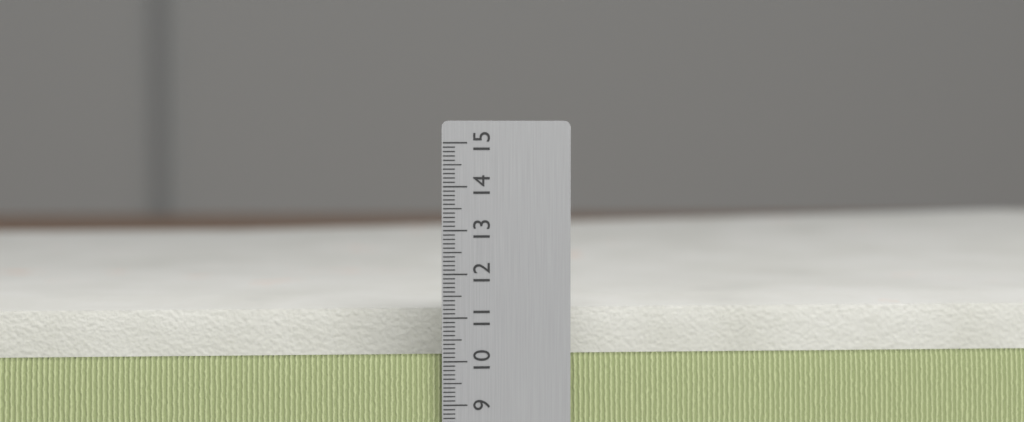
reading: 10.9 (no unit)
